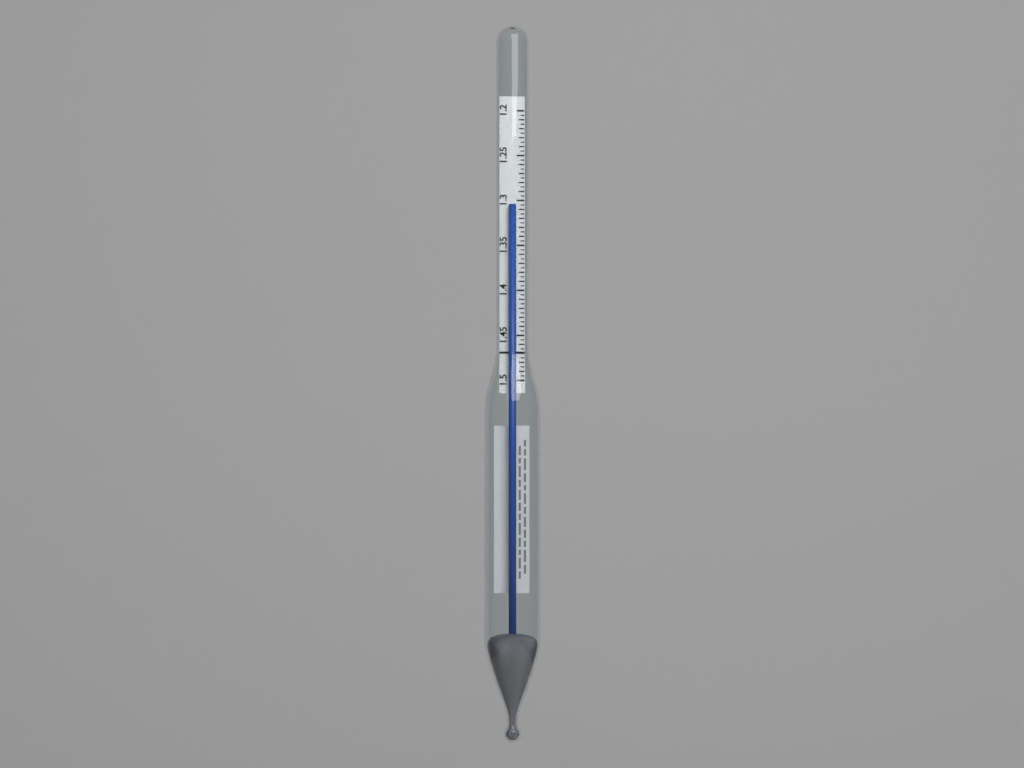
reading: 1.305 (no unit)
